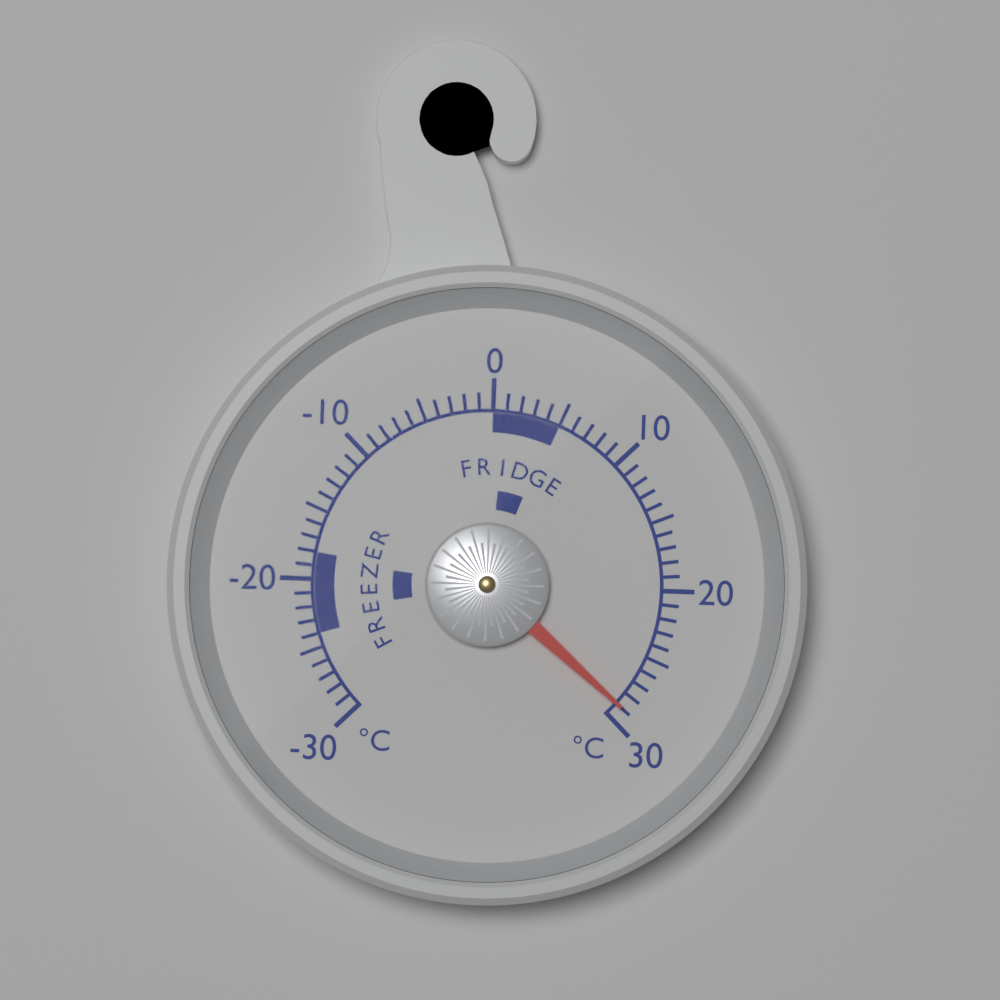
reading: 29 °C
